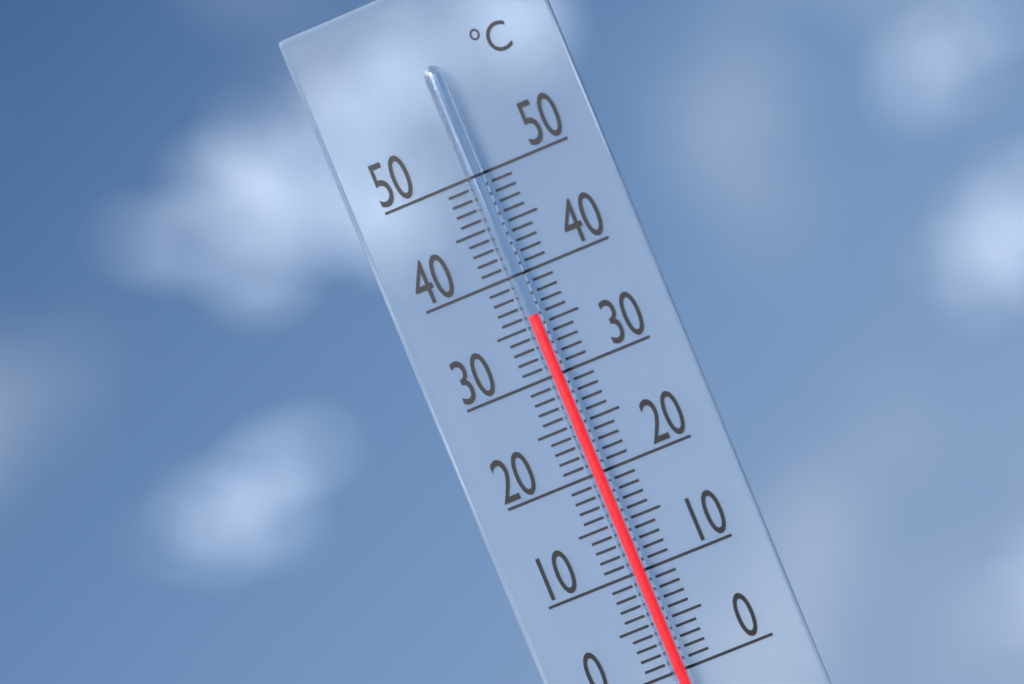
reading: 36 °C
